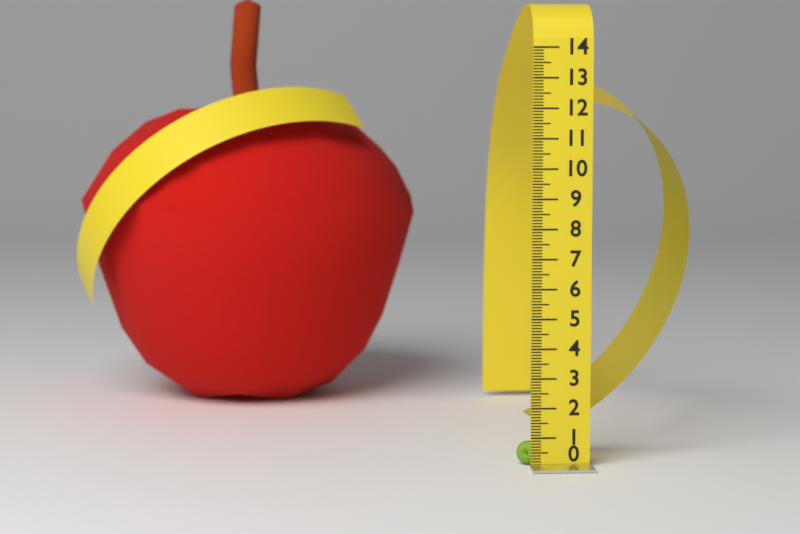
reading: 0.8 (no unit)
